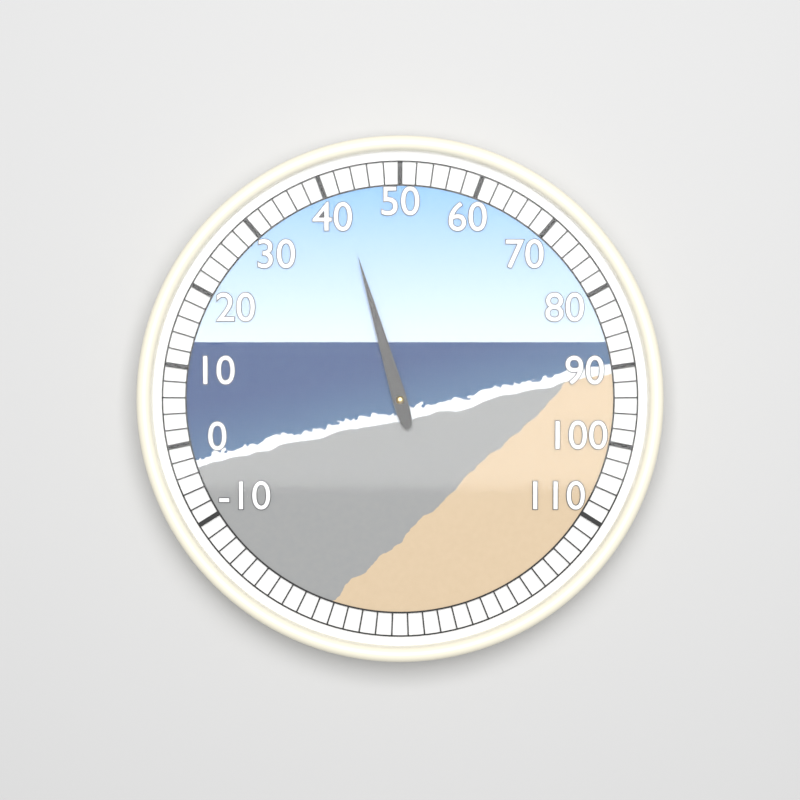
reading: 42 (no unit)
